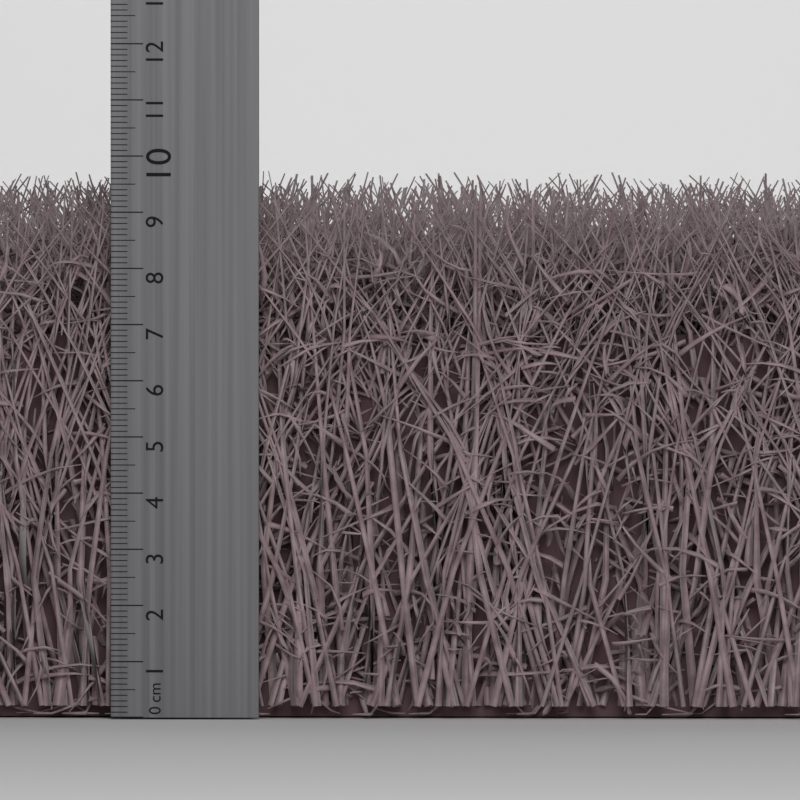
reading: 9.4 cm
